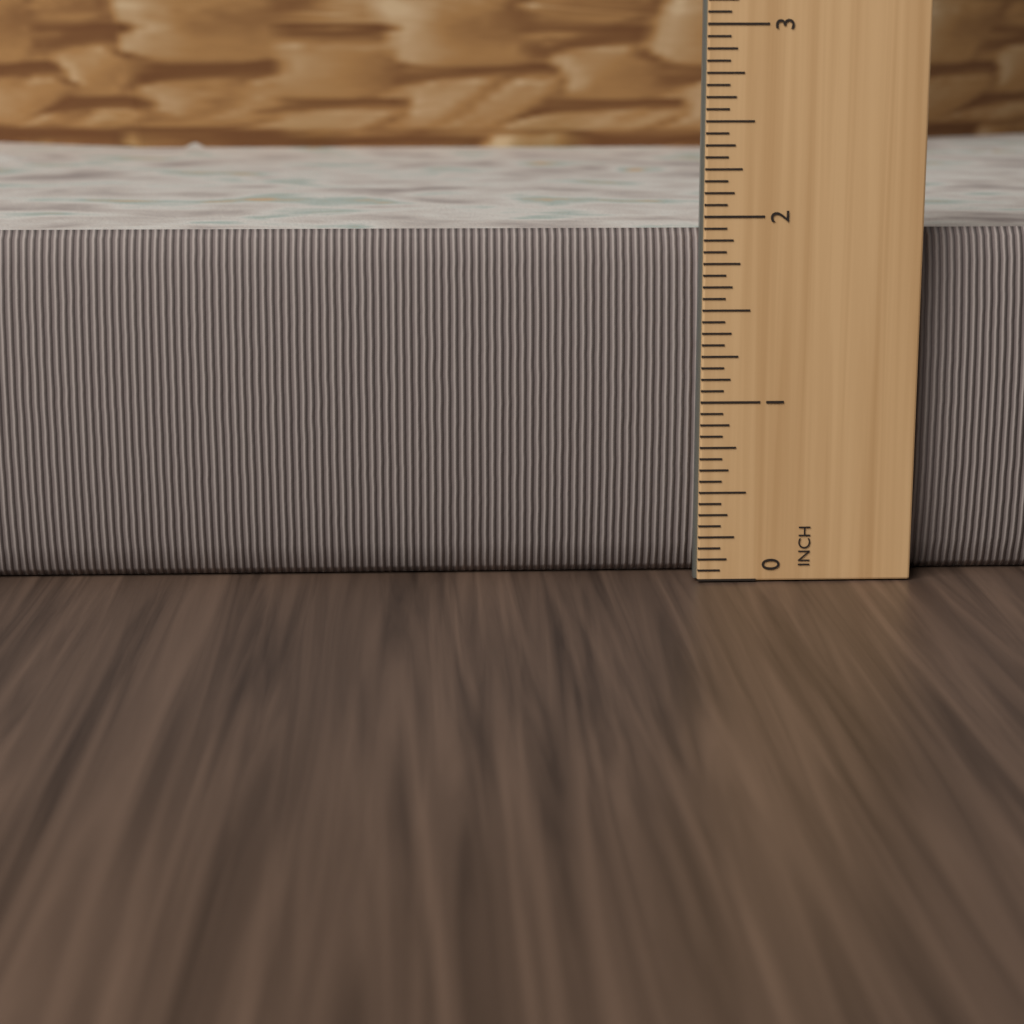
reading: 2.0625 inch
